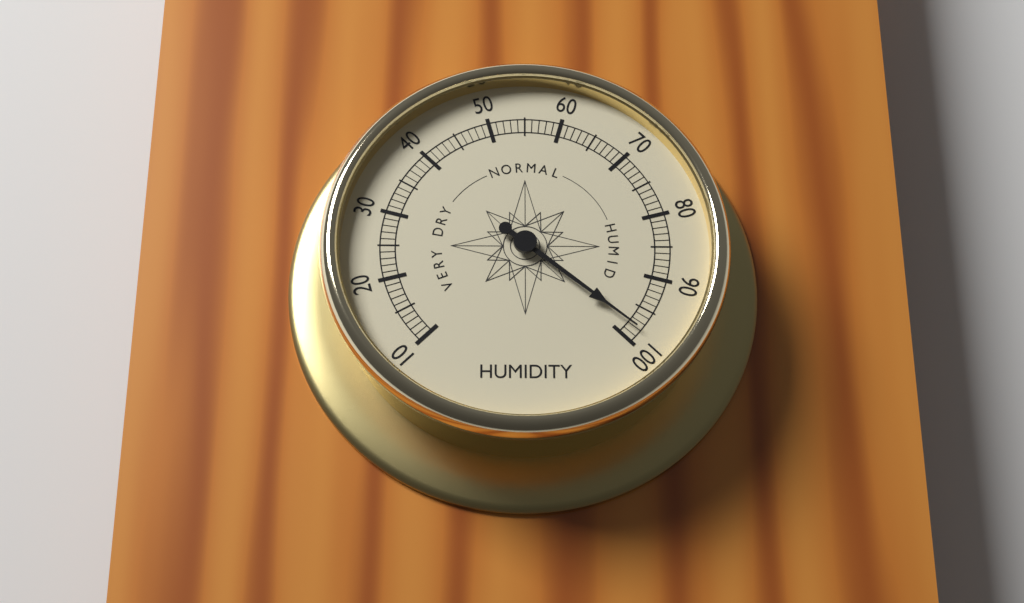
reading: 98 (no unit)
